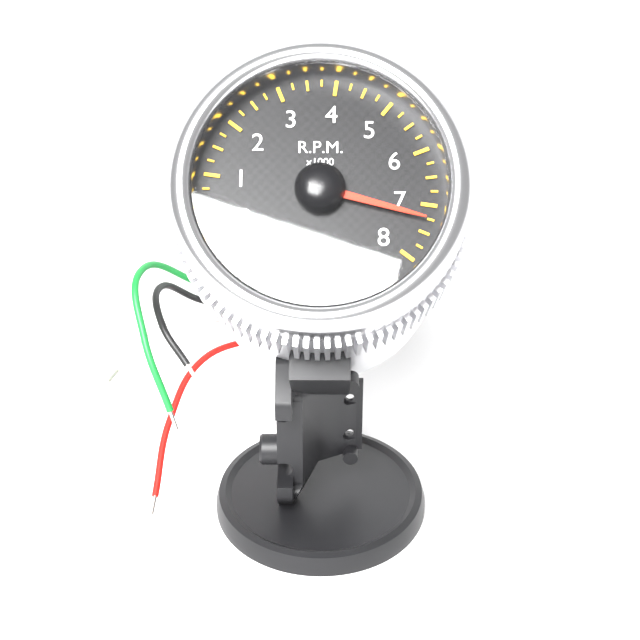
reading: 7.25 x1000 RPM
